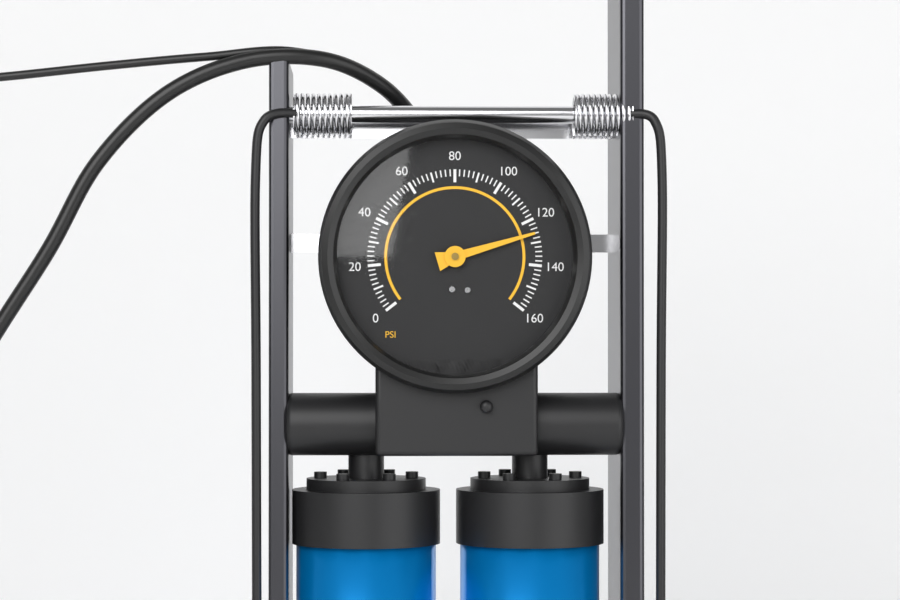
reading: 126 psi
